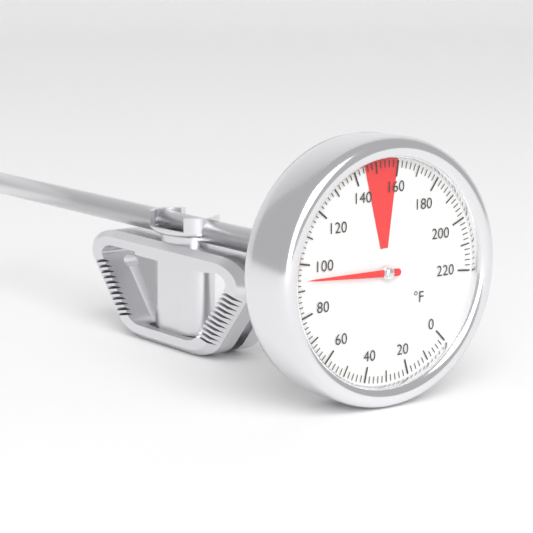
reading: 94 °F
